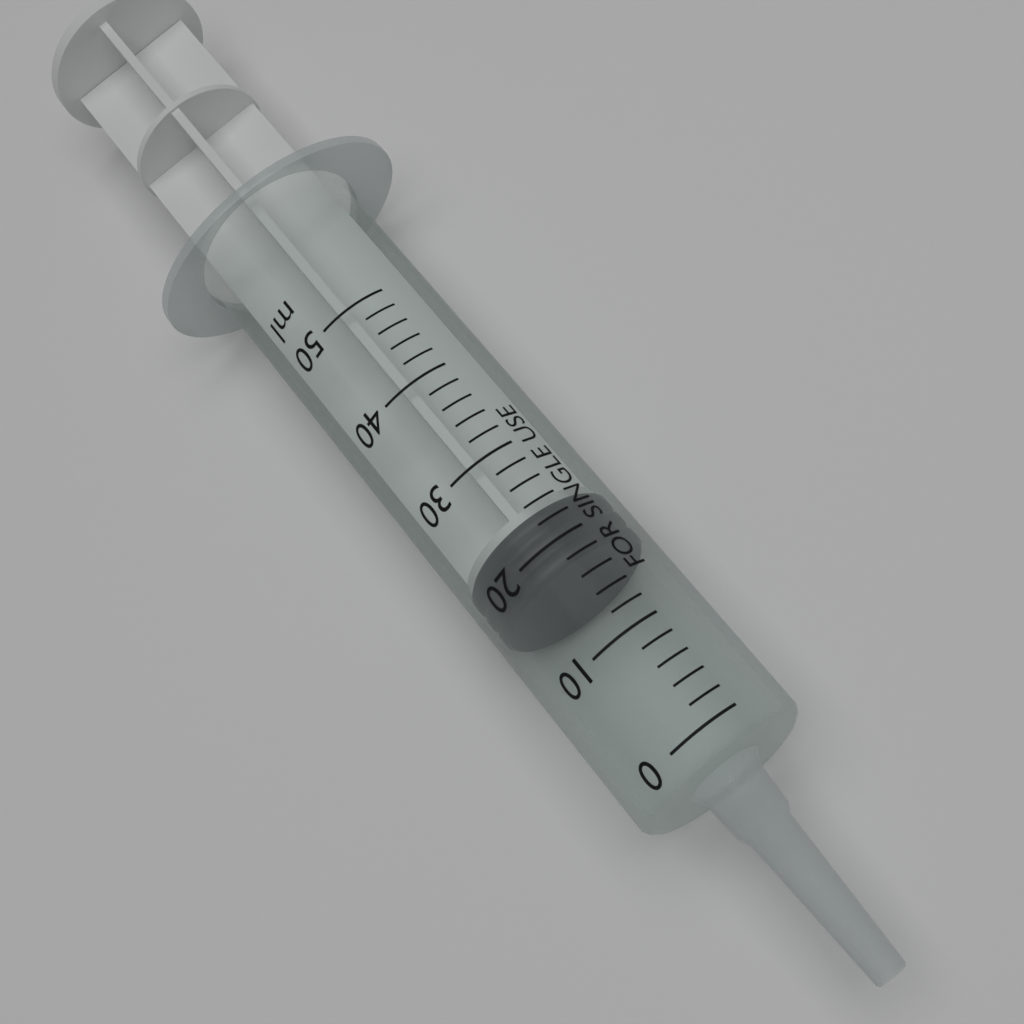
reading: 18 ml
